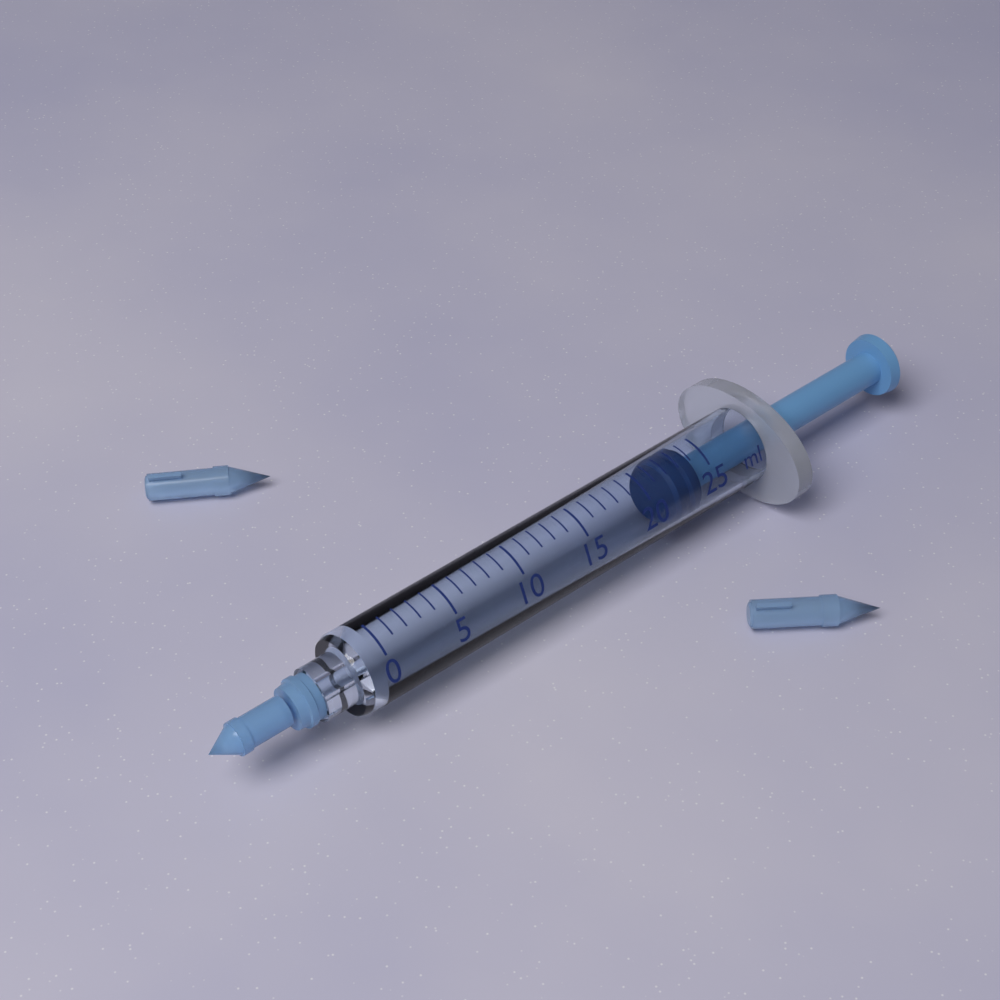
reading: 22 ml
